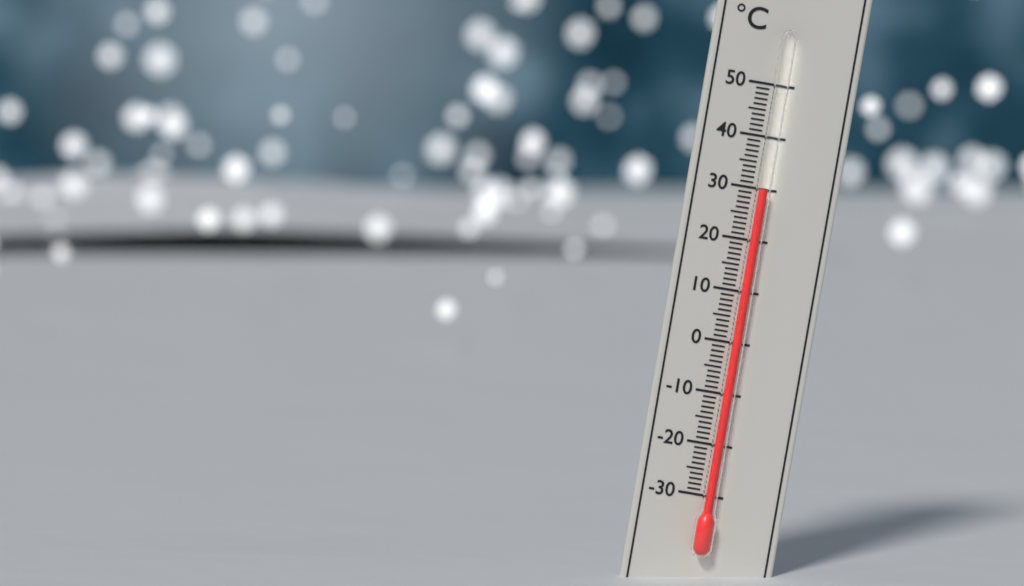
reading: 30 °C
